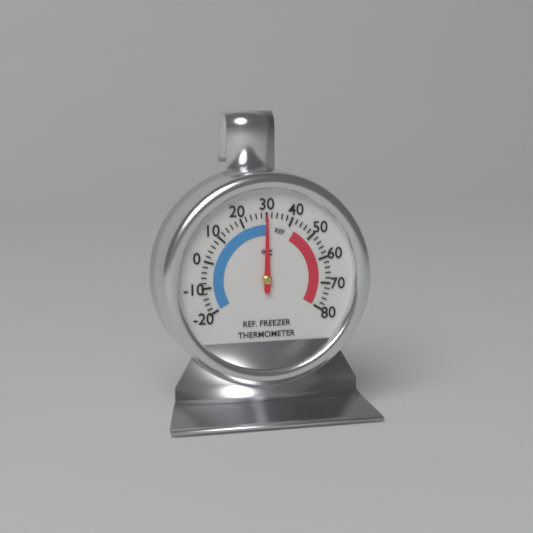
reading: 30 °F
